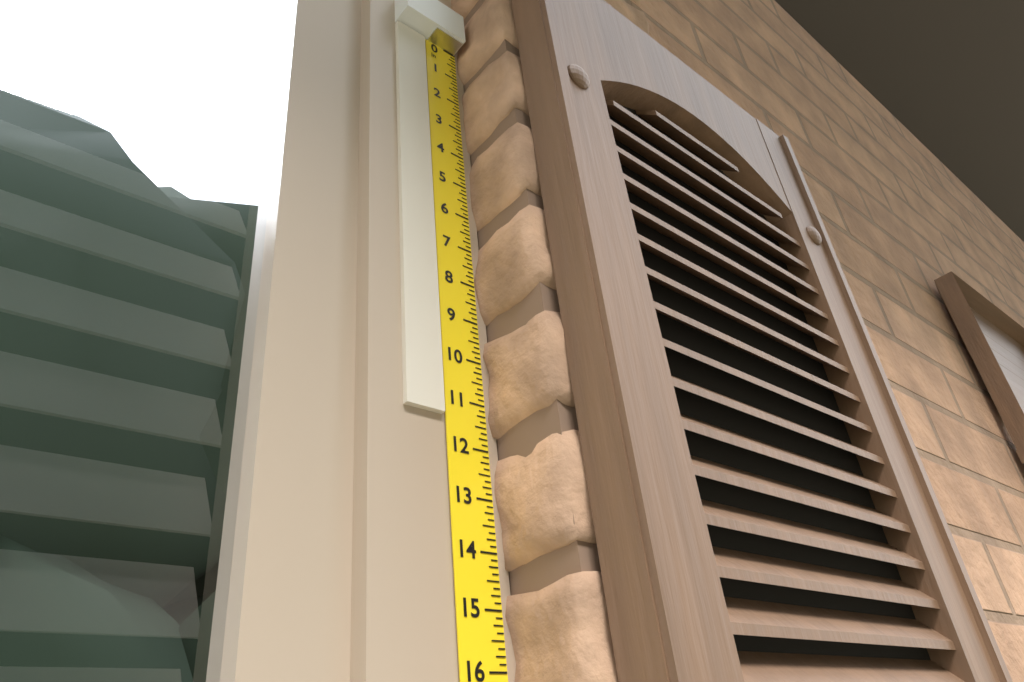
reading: 11.375 in
